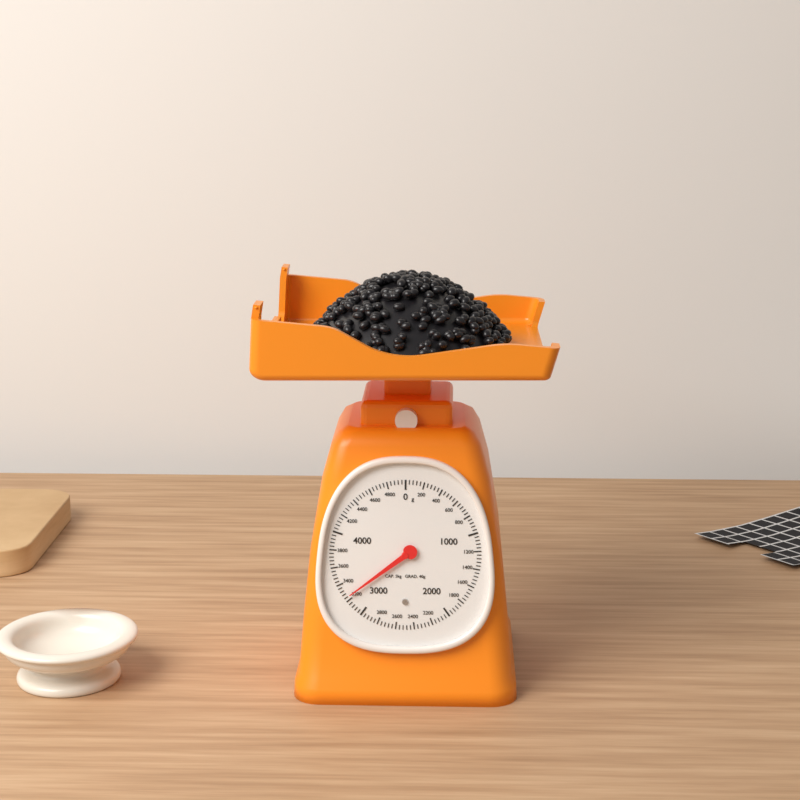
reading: 3240 g
